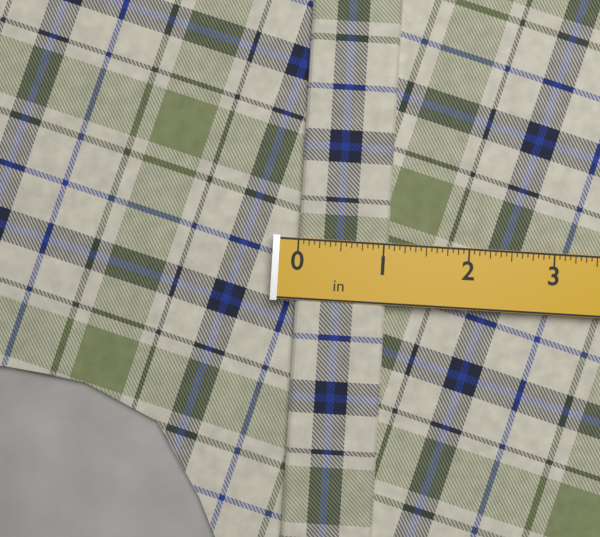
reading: 1.0625 in
